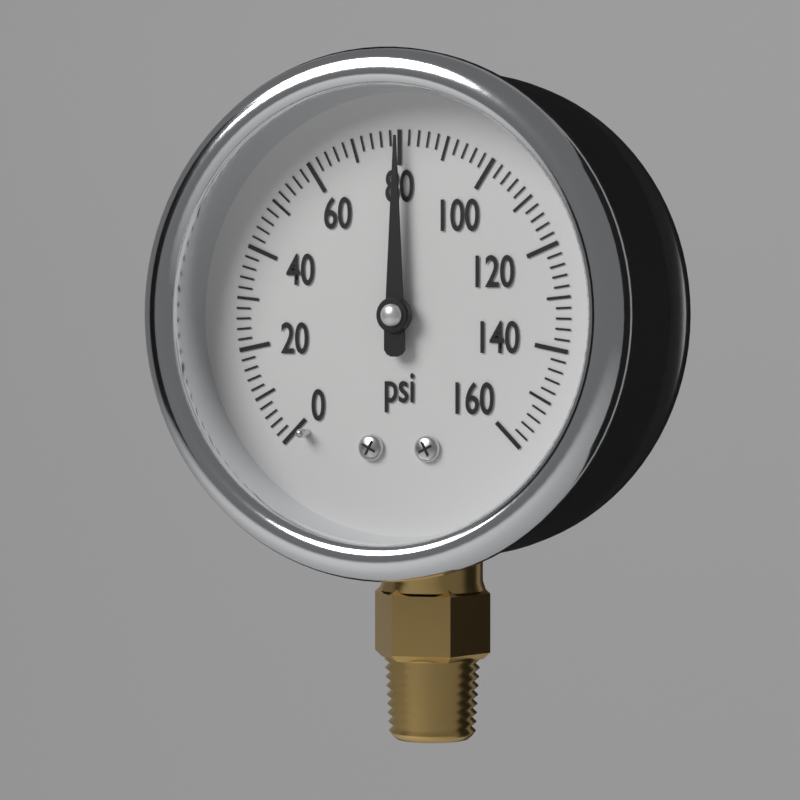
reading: 80 psi
